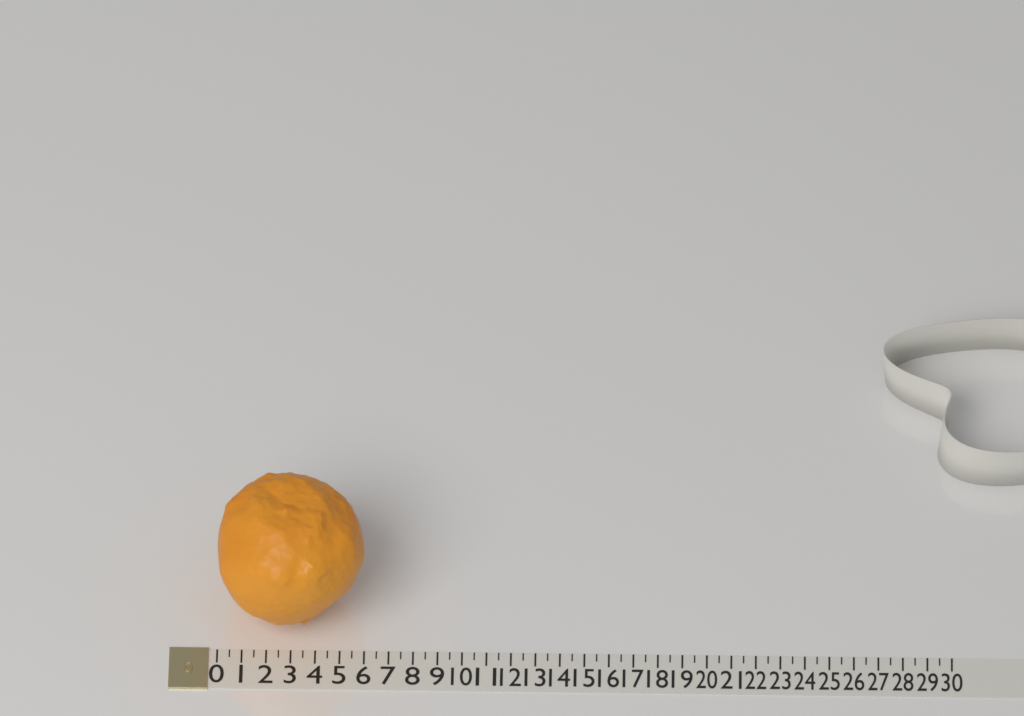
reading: 6.0 (no unit)
